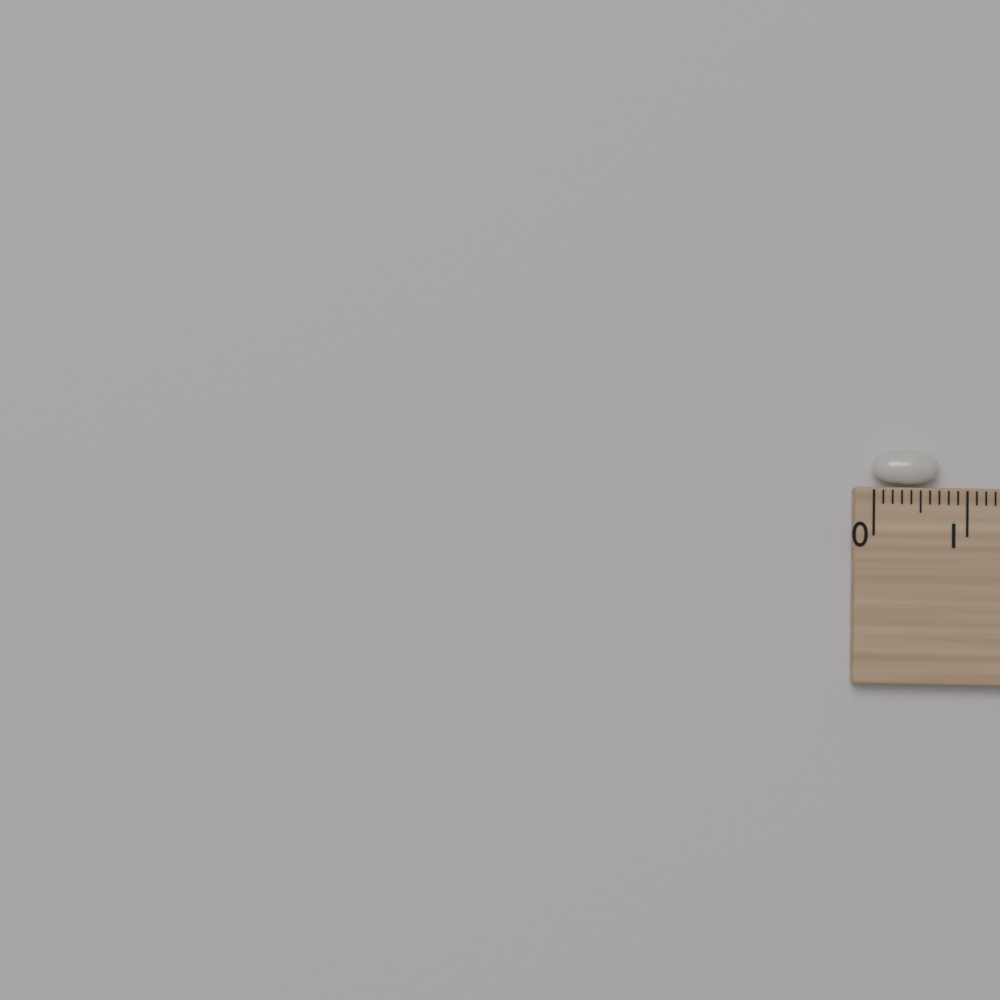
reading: 0.7 cm
